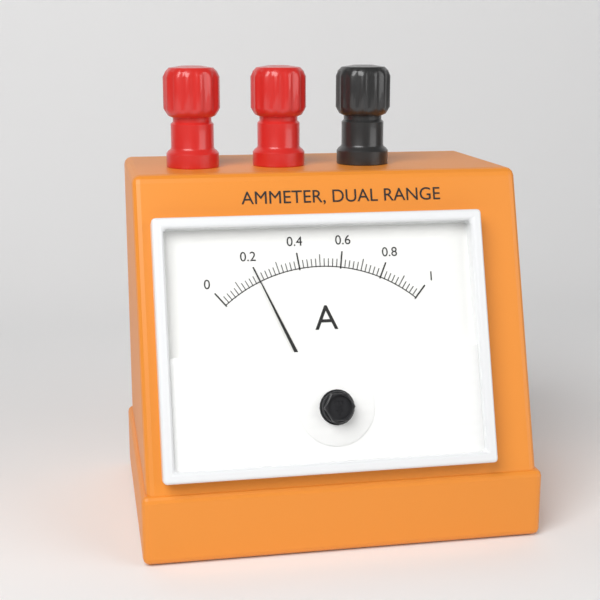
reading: 0.20 A
